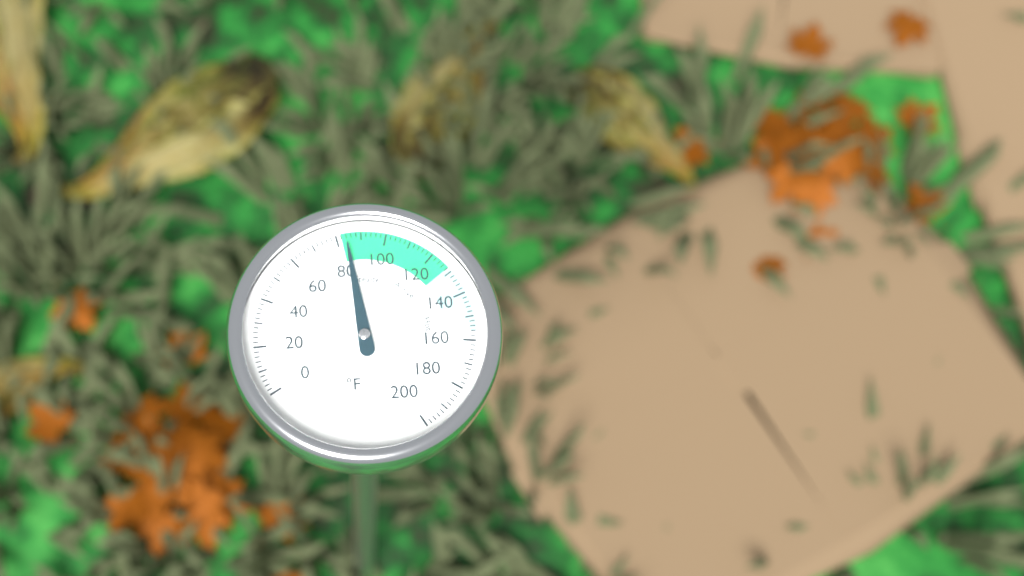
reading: 84 °F
